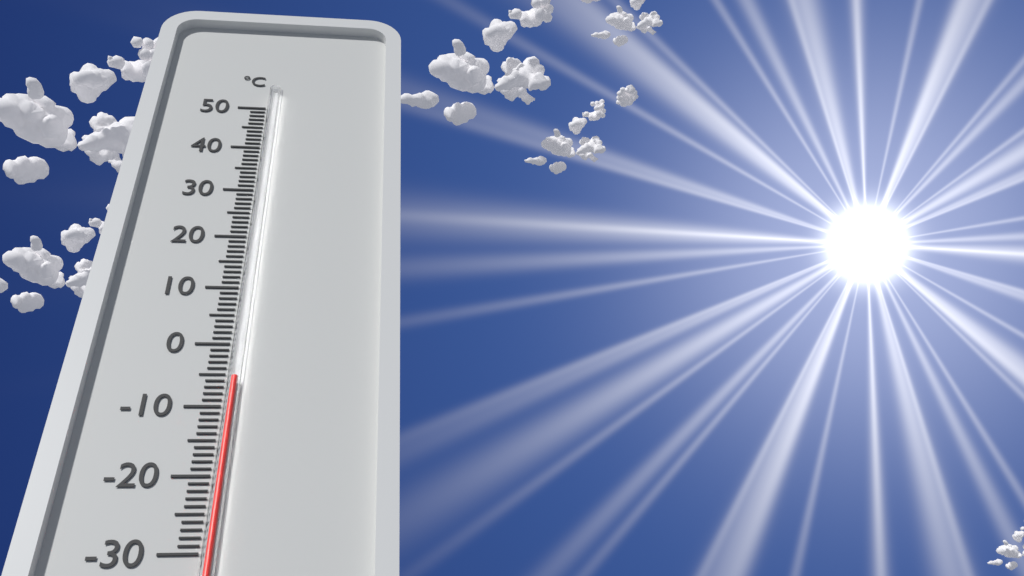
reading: -6 °C
